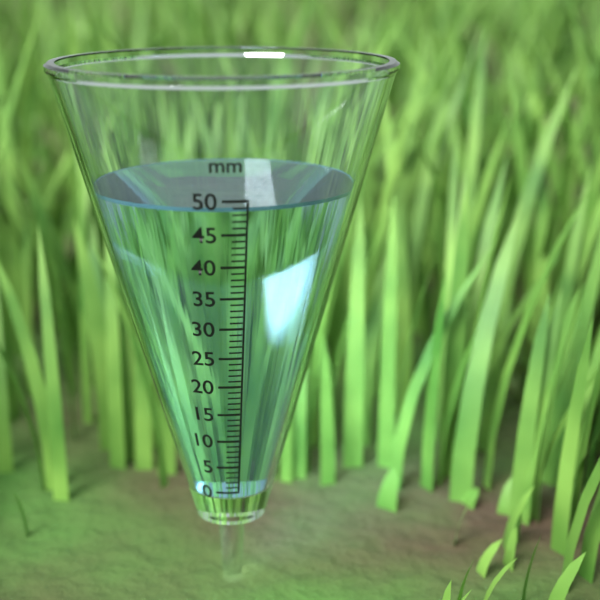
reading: 49 mm
